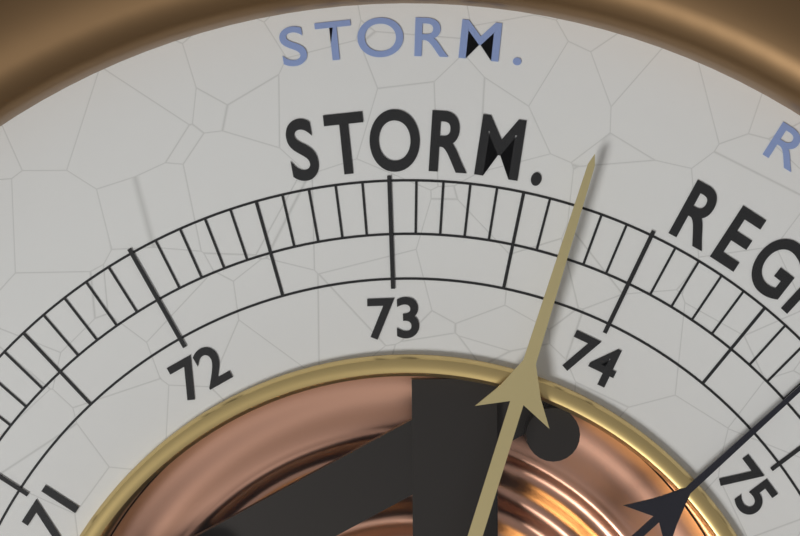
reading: 73.7 (no unit)
